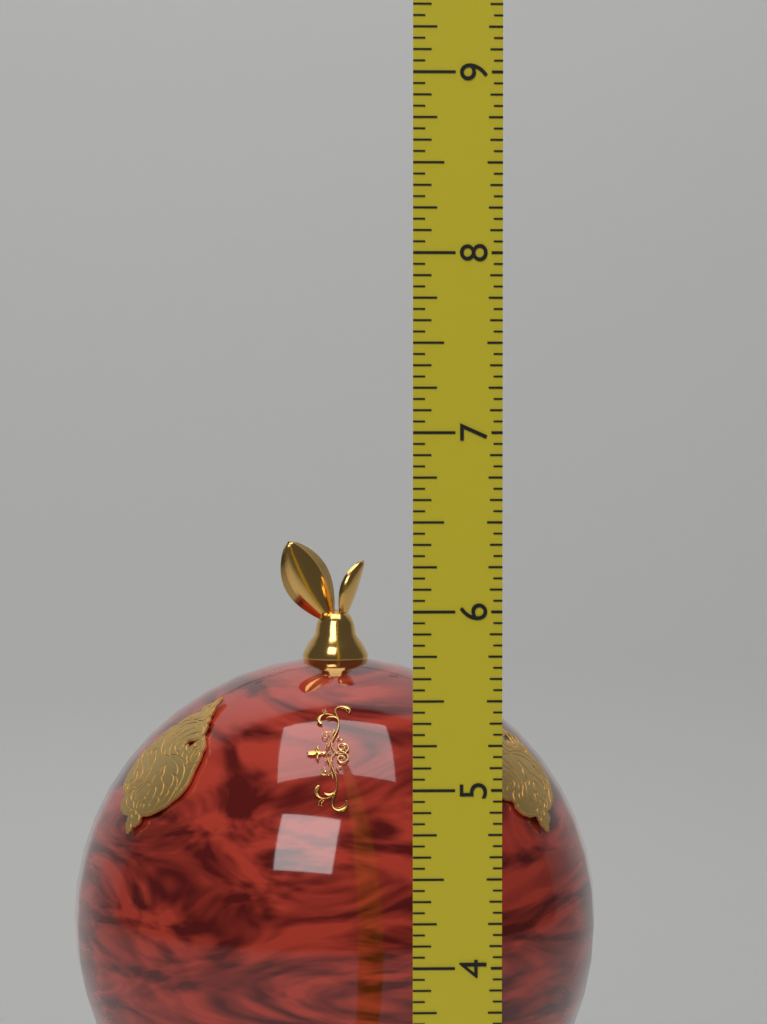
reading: 6.2500 (no unit)
